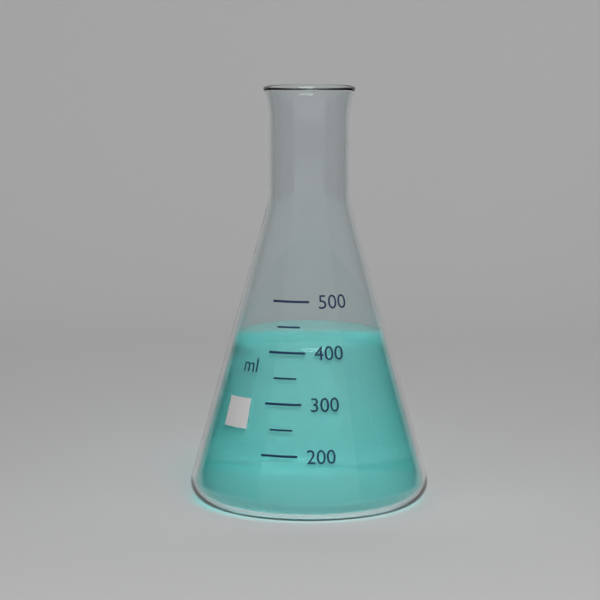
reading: 420 ml
